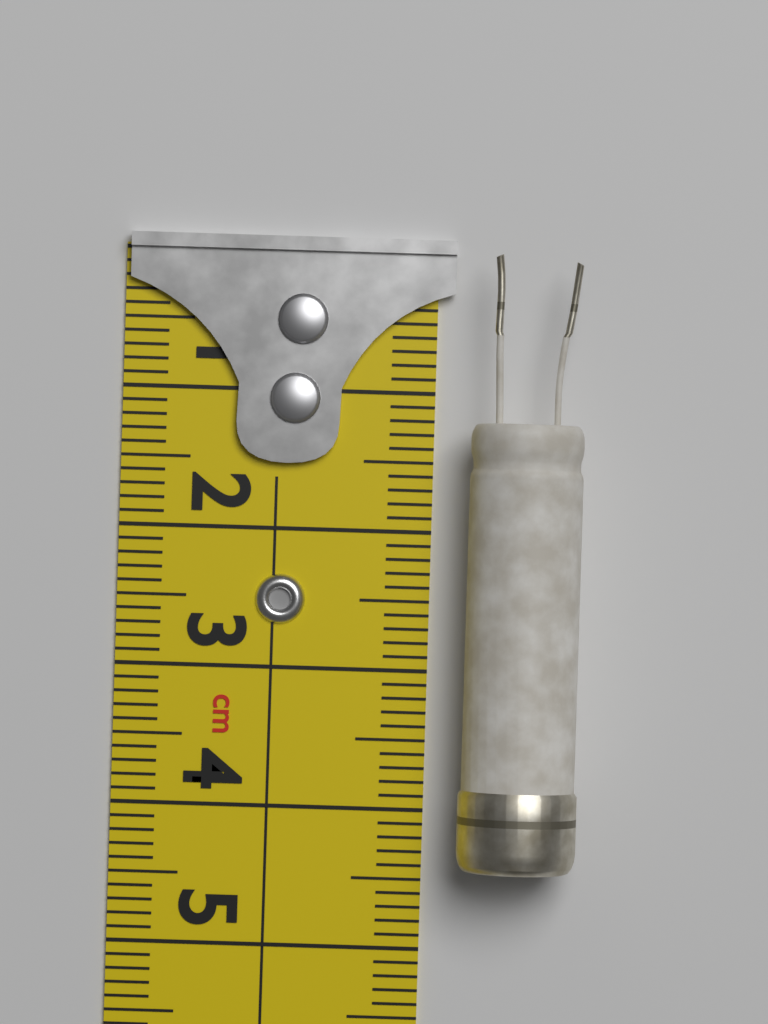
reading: 4.4 cm
